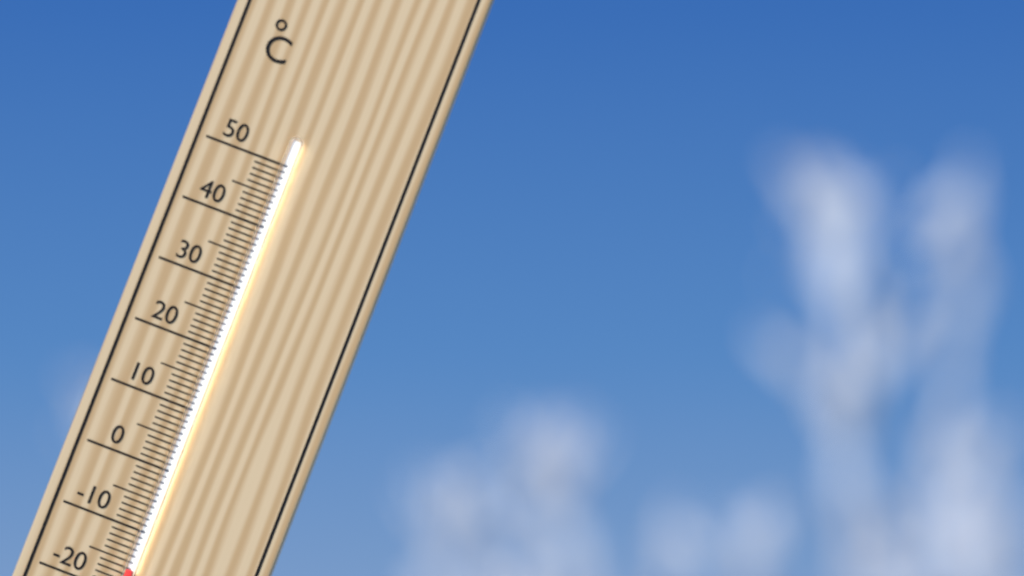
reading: -16 °C
